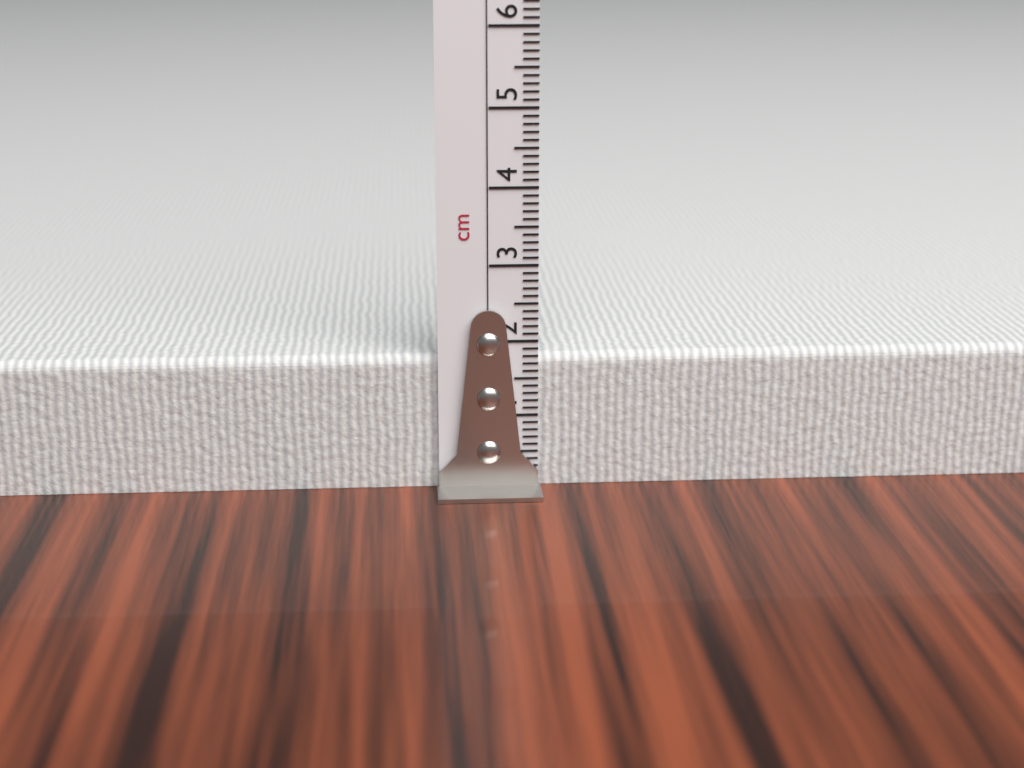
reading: 1.8 cm
